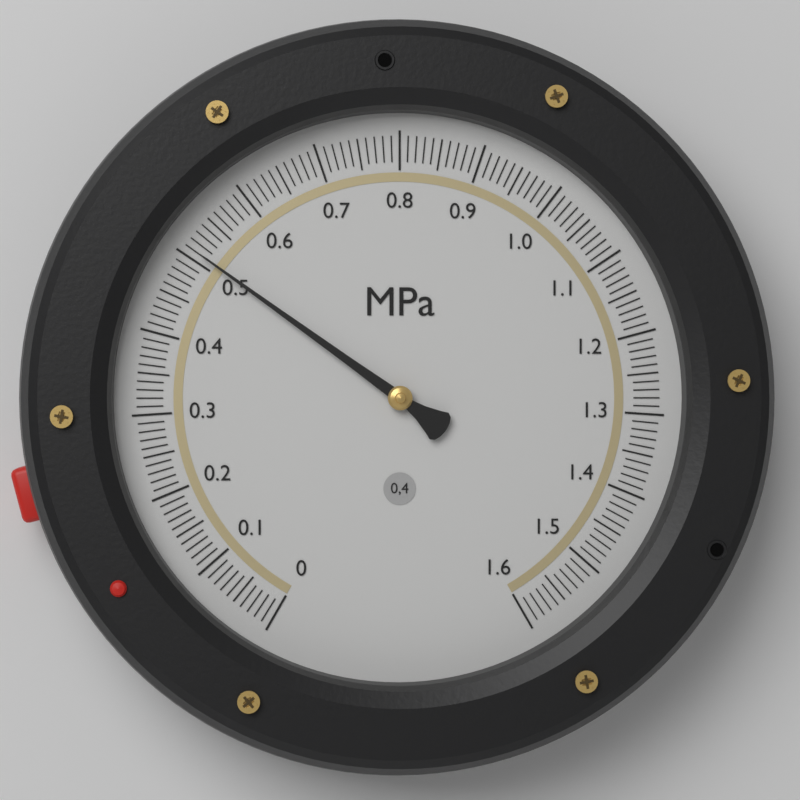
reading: 0.51 MPa
